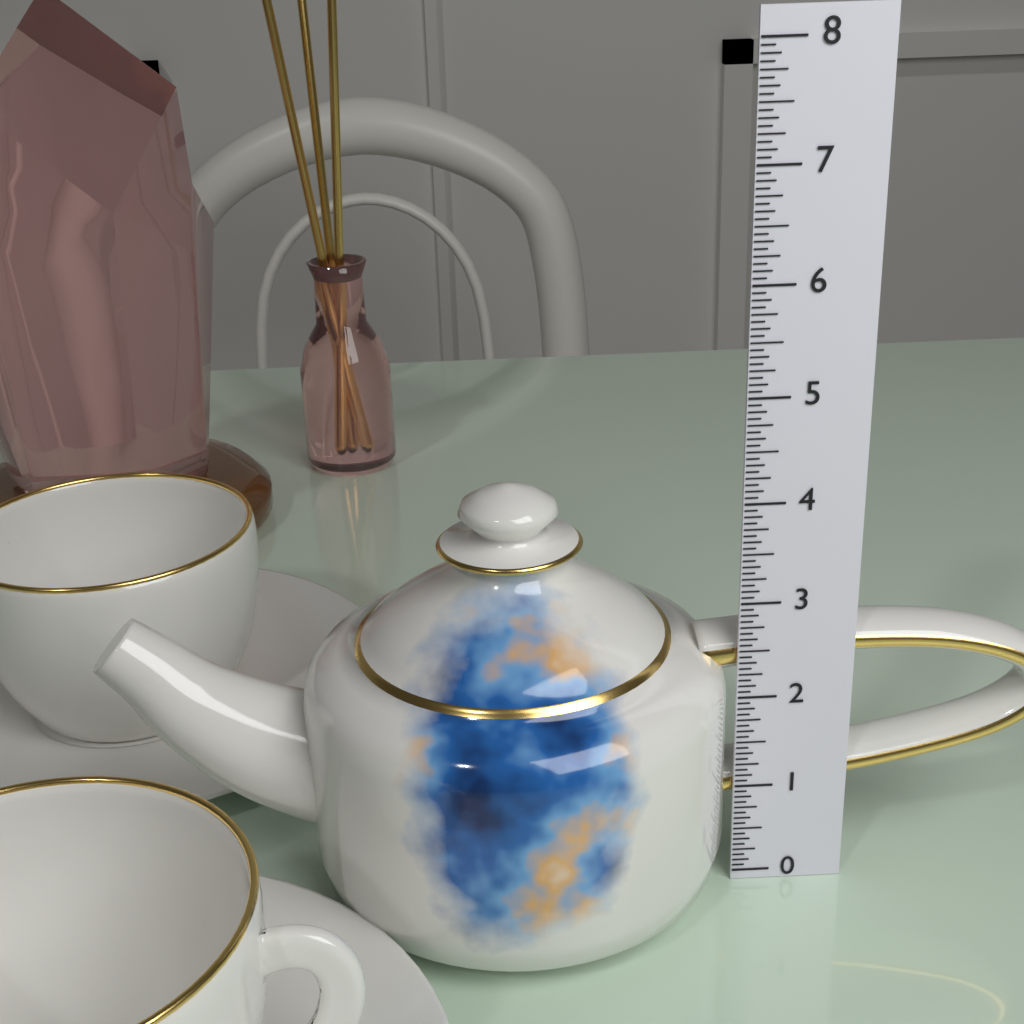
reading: 4.1250 (no unit)
